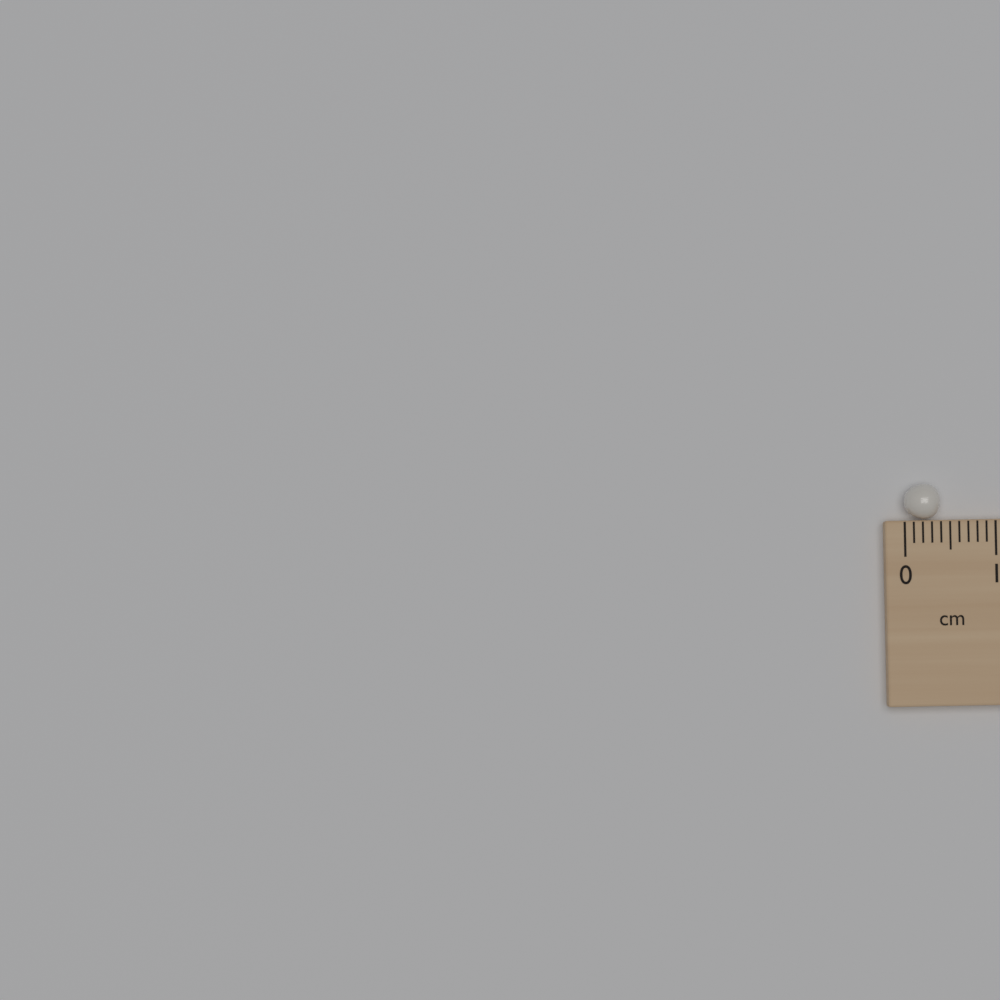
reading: 0.4 cm
